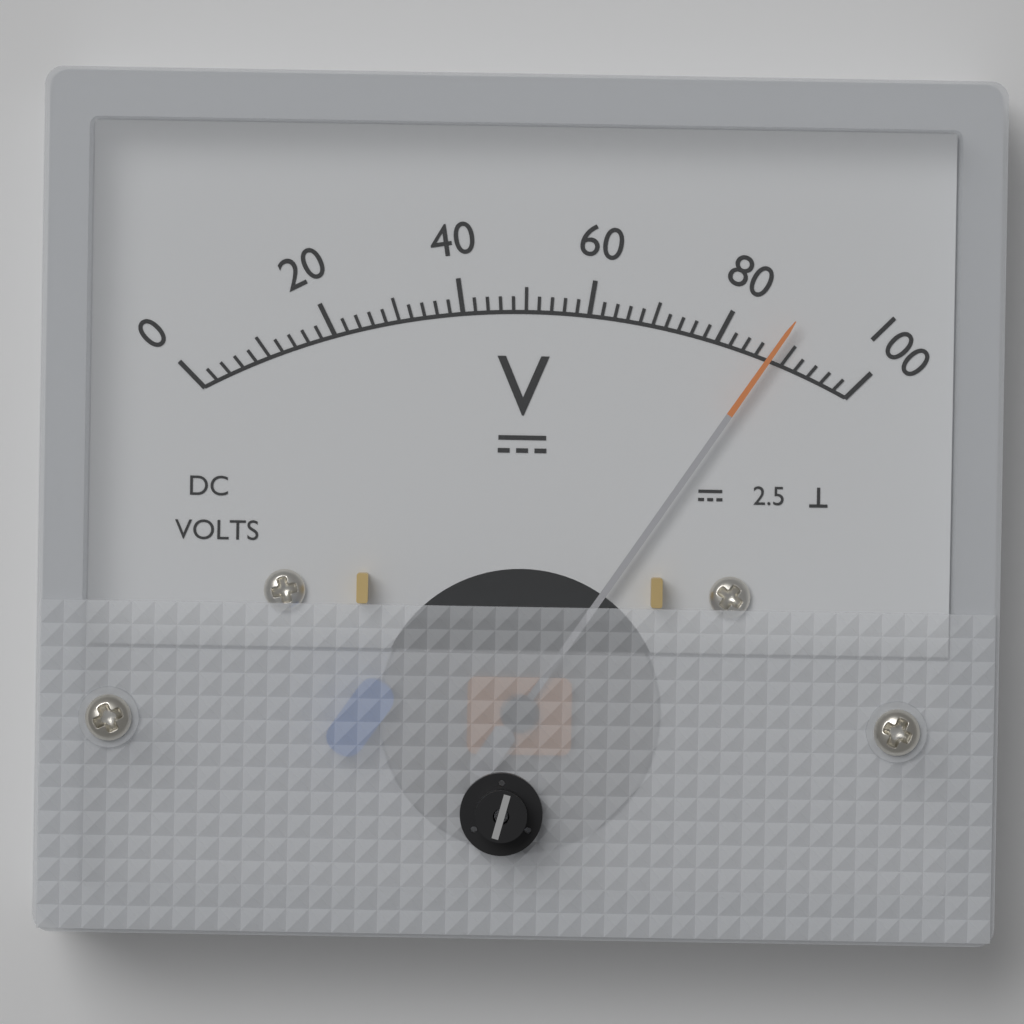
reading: 88 V
